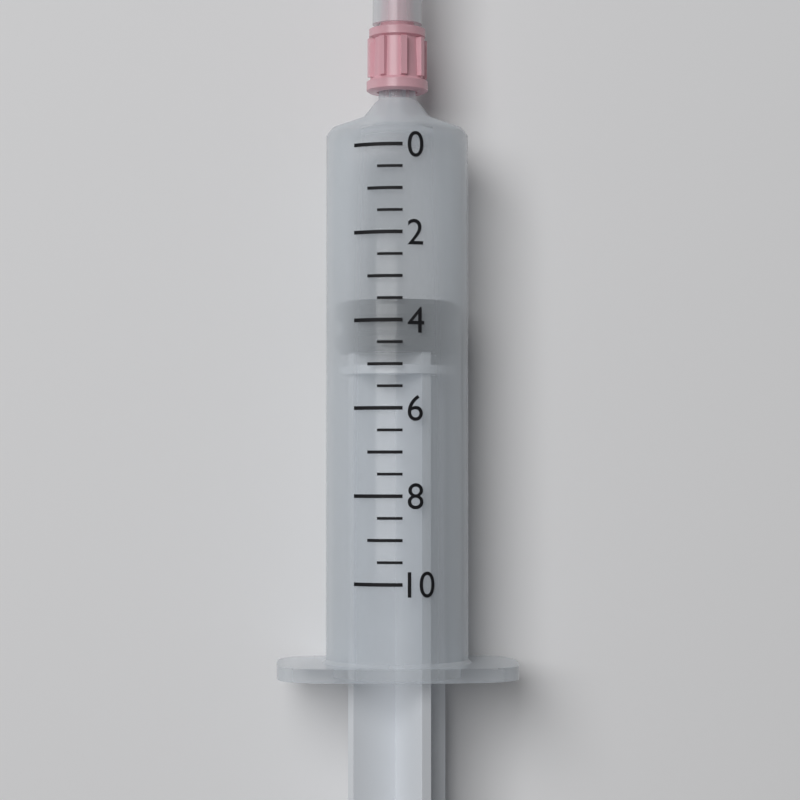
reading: 3.5 (no unit)
